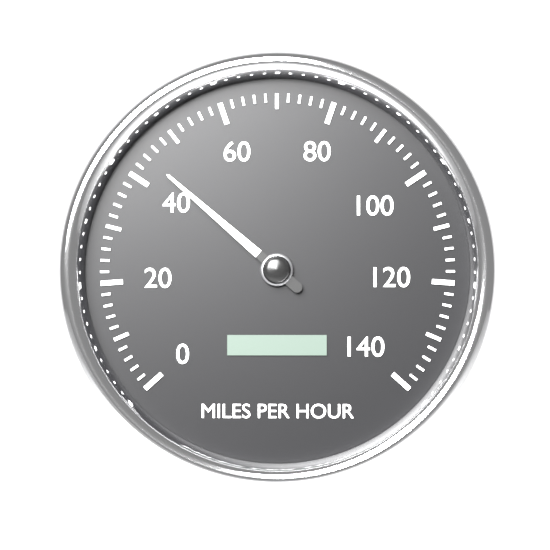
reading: 44 mph
